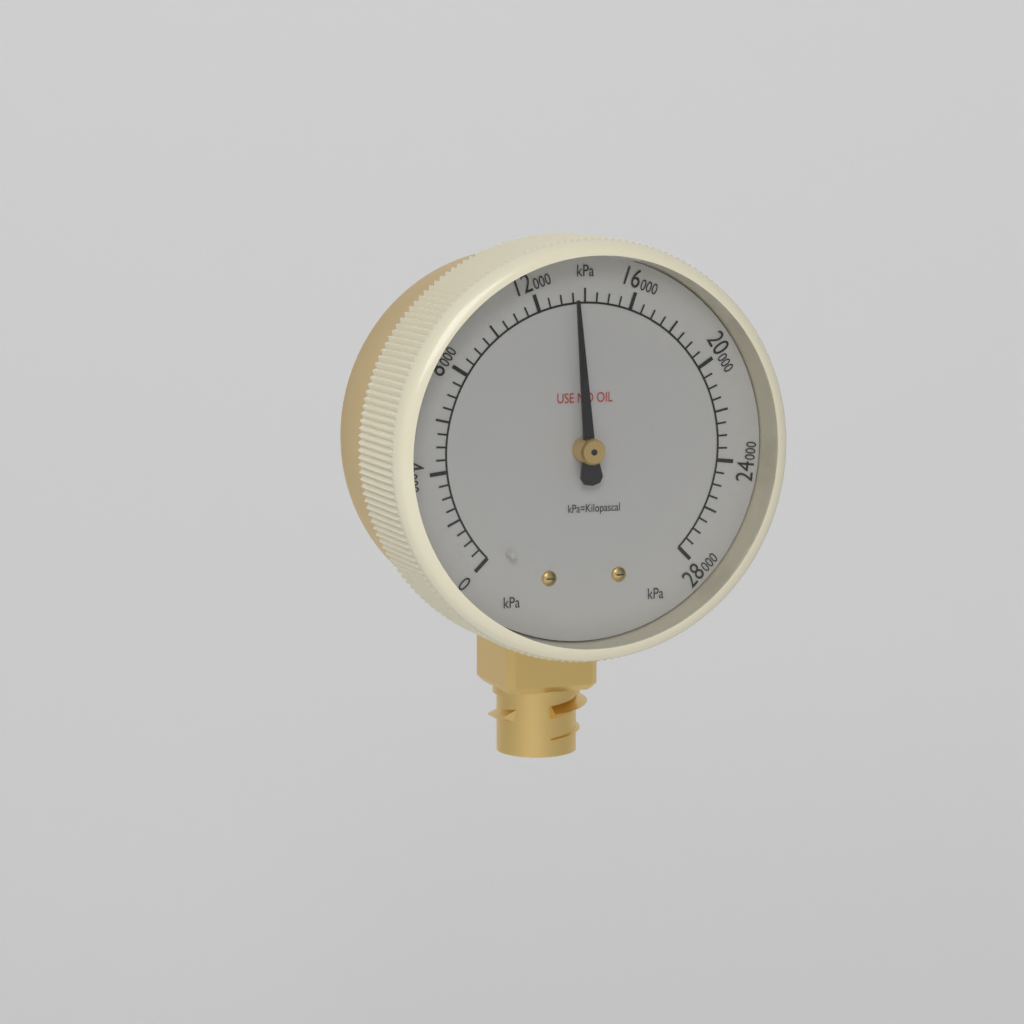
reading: 13500 kPa
